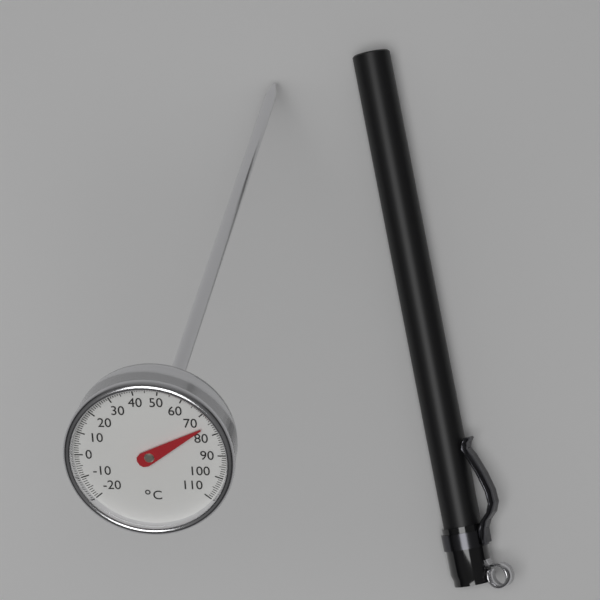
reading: 75 °C
